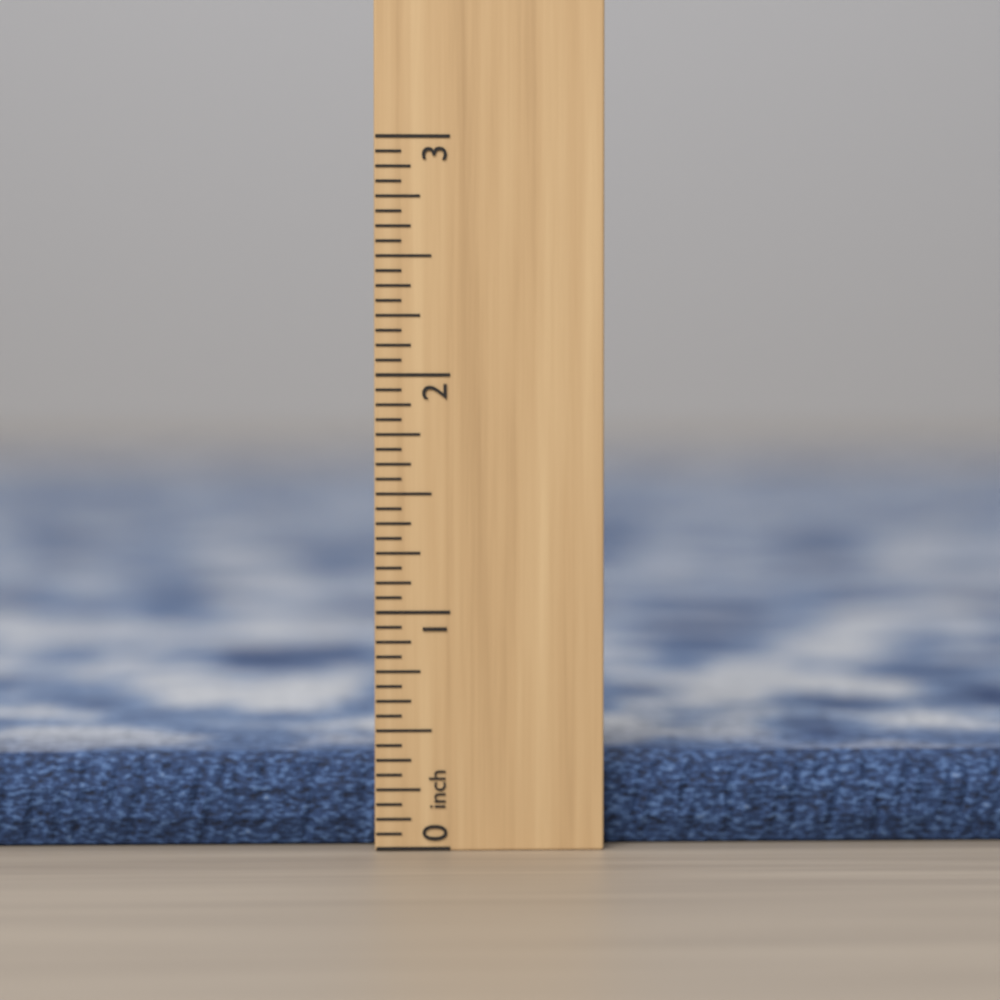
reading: 0.3750 inch
